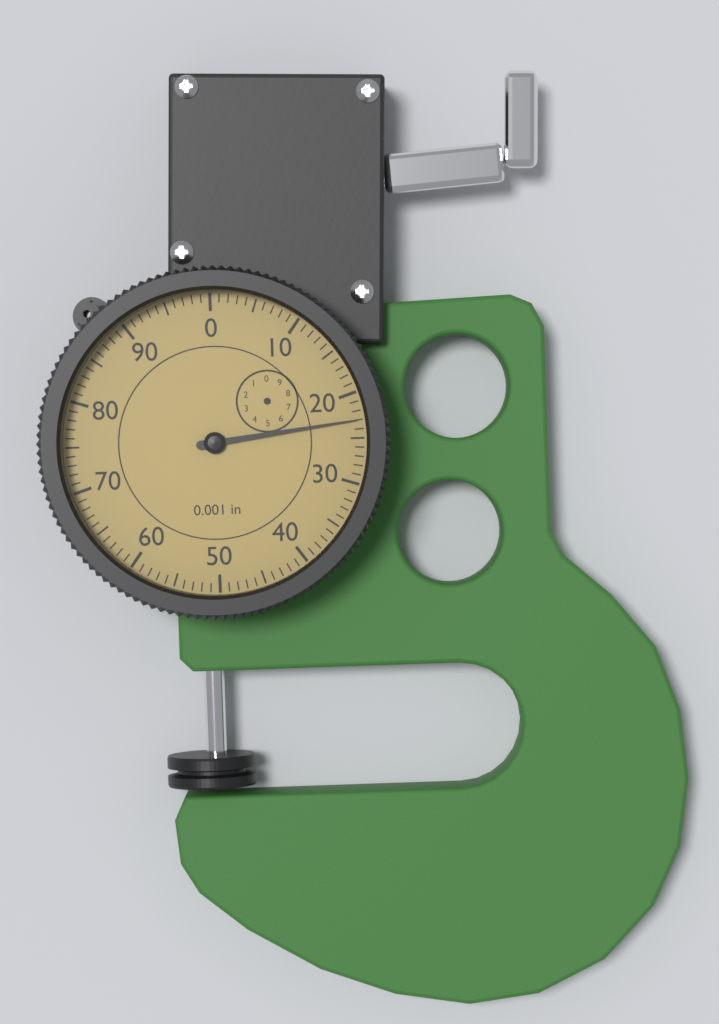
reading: 23 0.001 in
